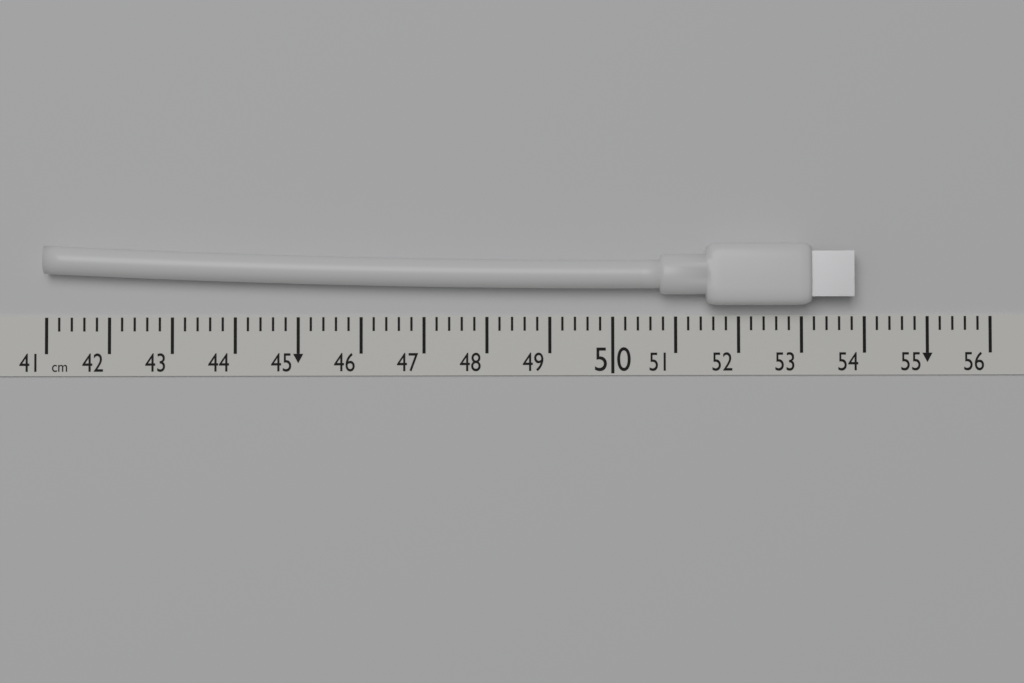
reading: 53.8 cm
